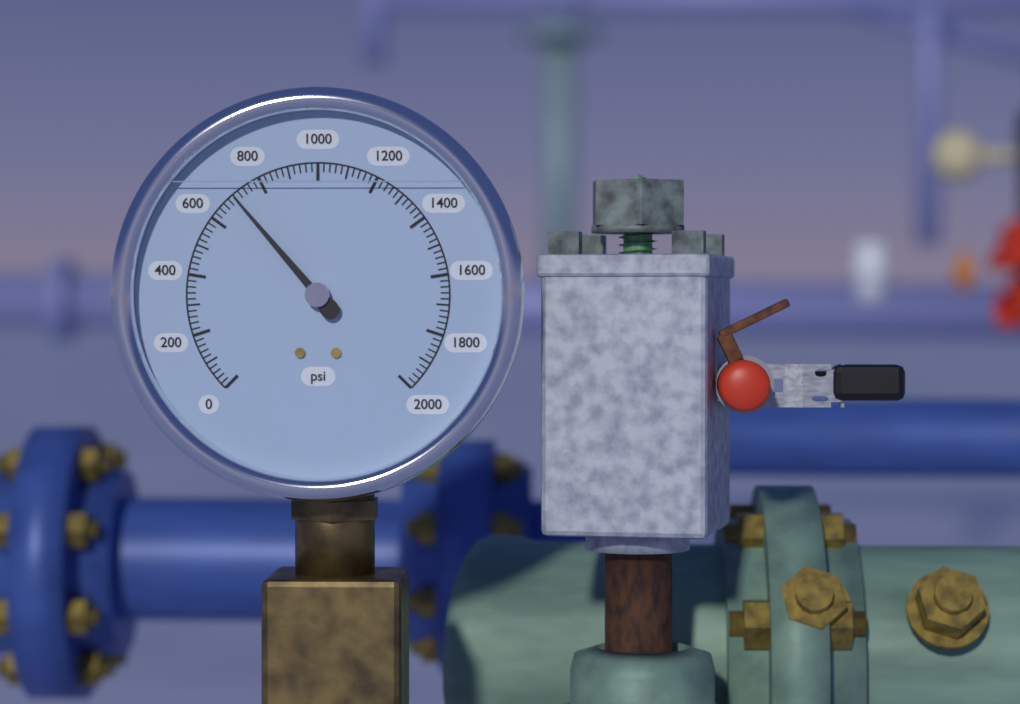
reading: 700 psi
